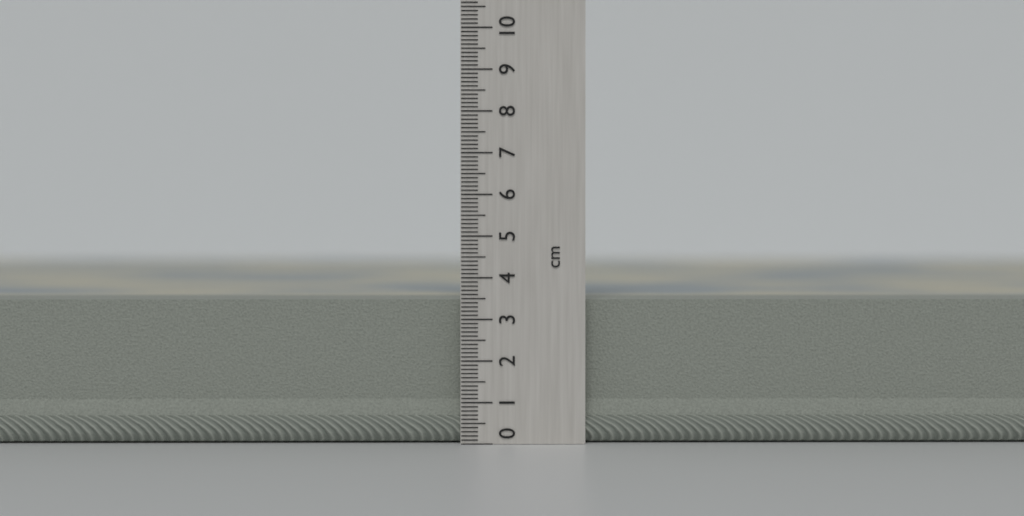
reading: 3.5 cm
